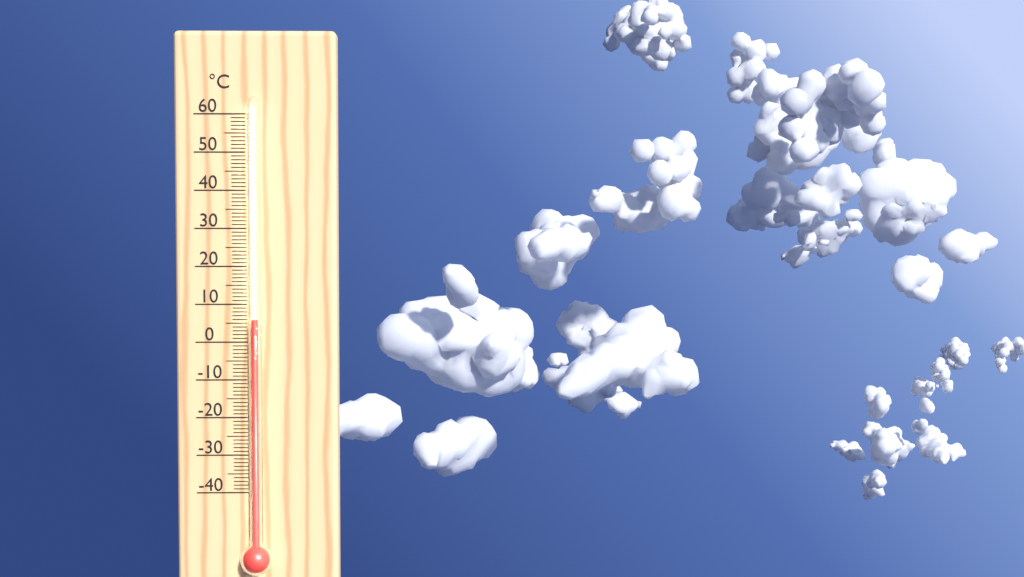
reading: 6 °C
